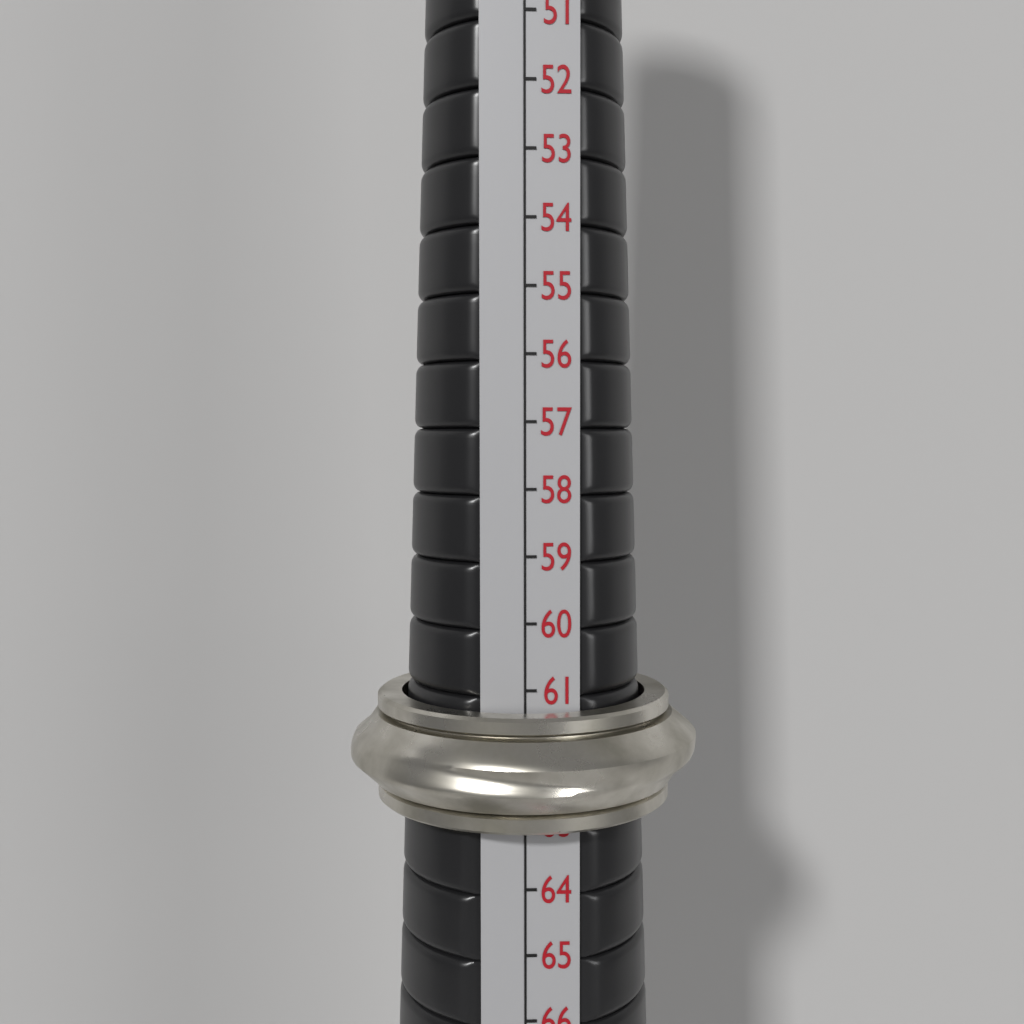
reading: 63 (no unit)
